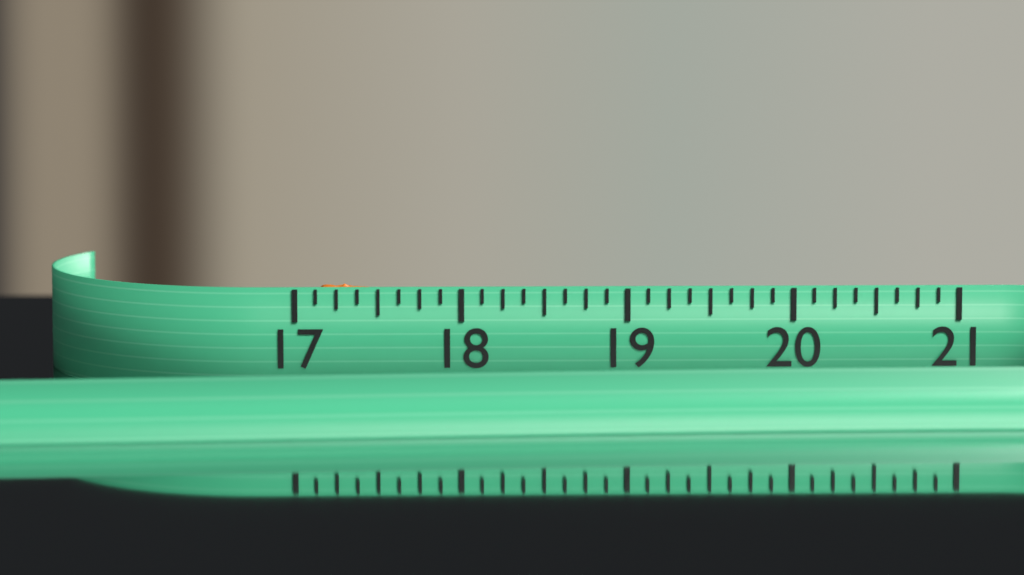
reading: 17.625 (no unit)
